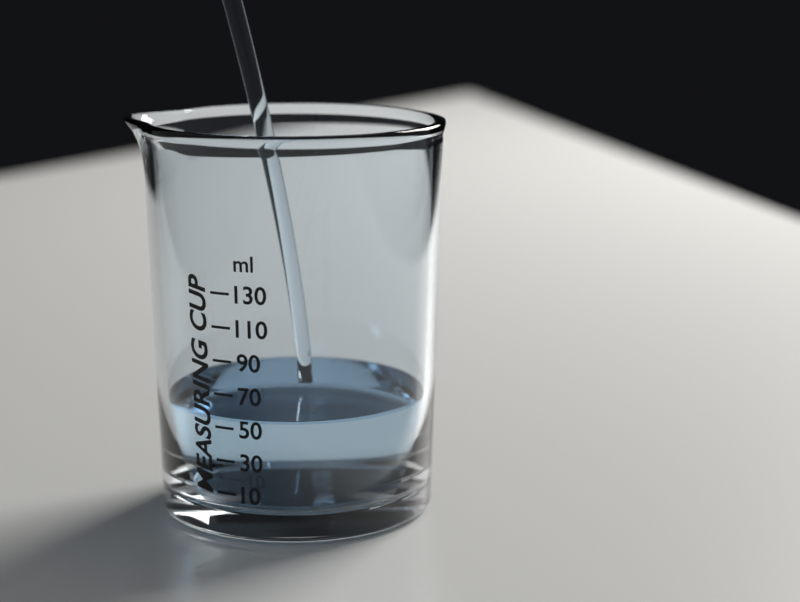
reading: 55 ml
